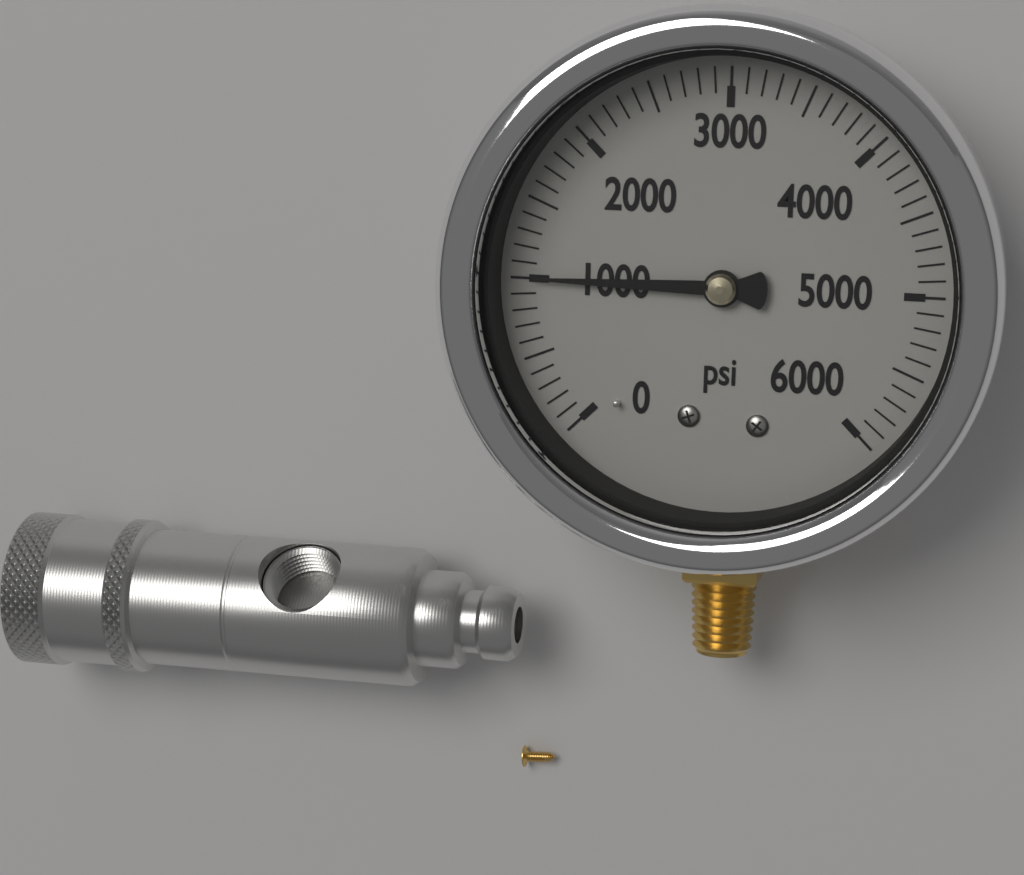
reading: 1000 psi
